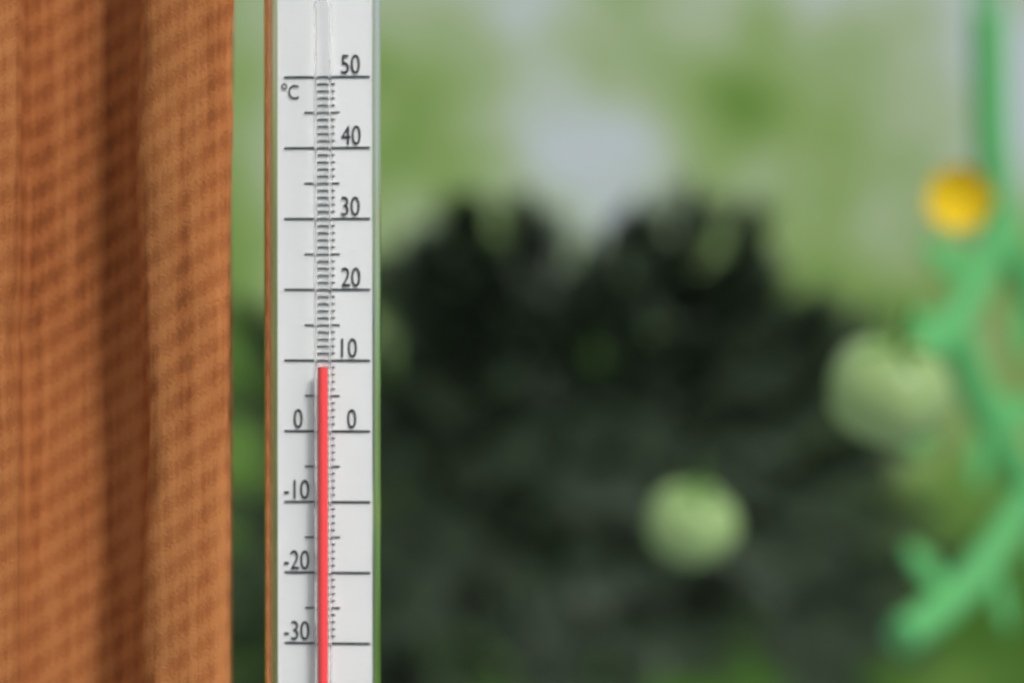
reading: 9 °C
